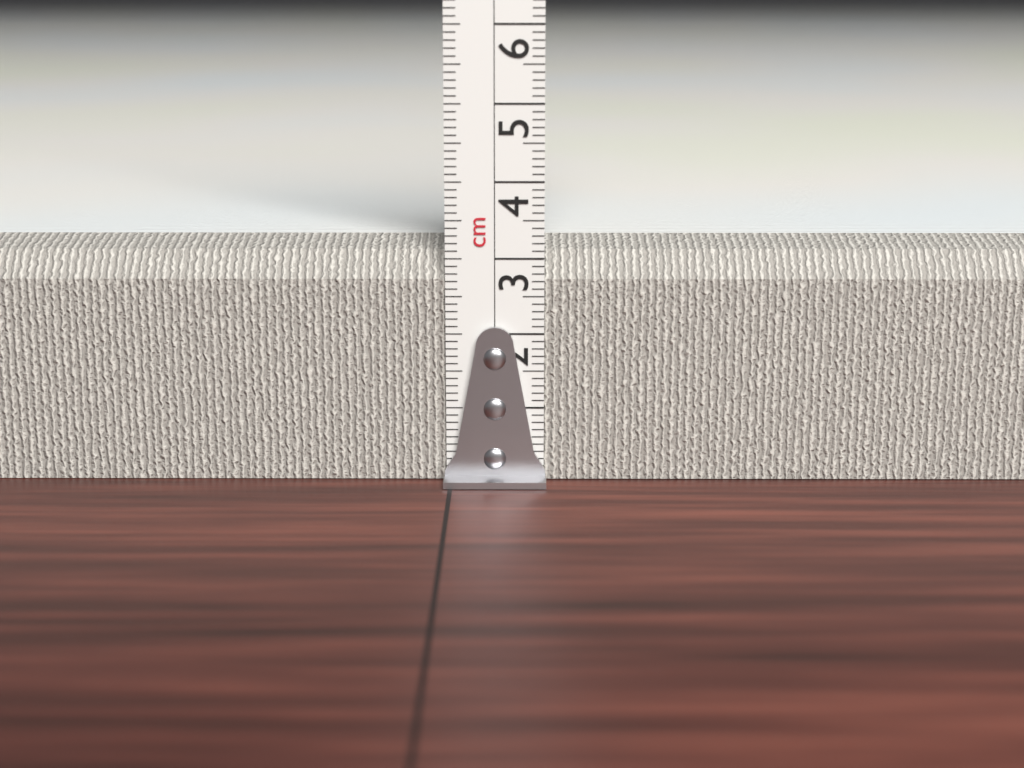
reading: 3.2 cm
